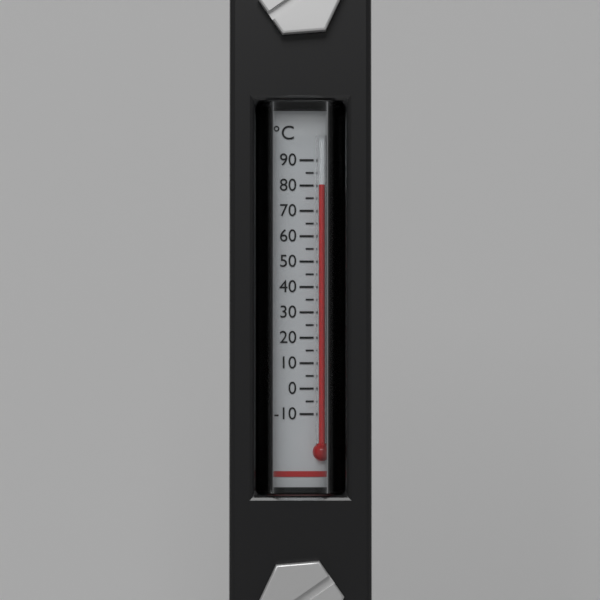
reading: 80 °C
